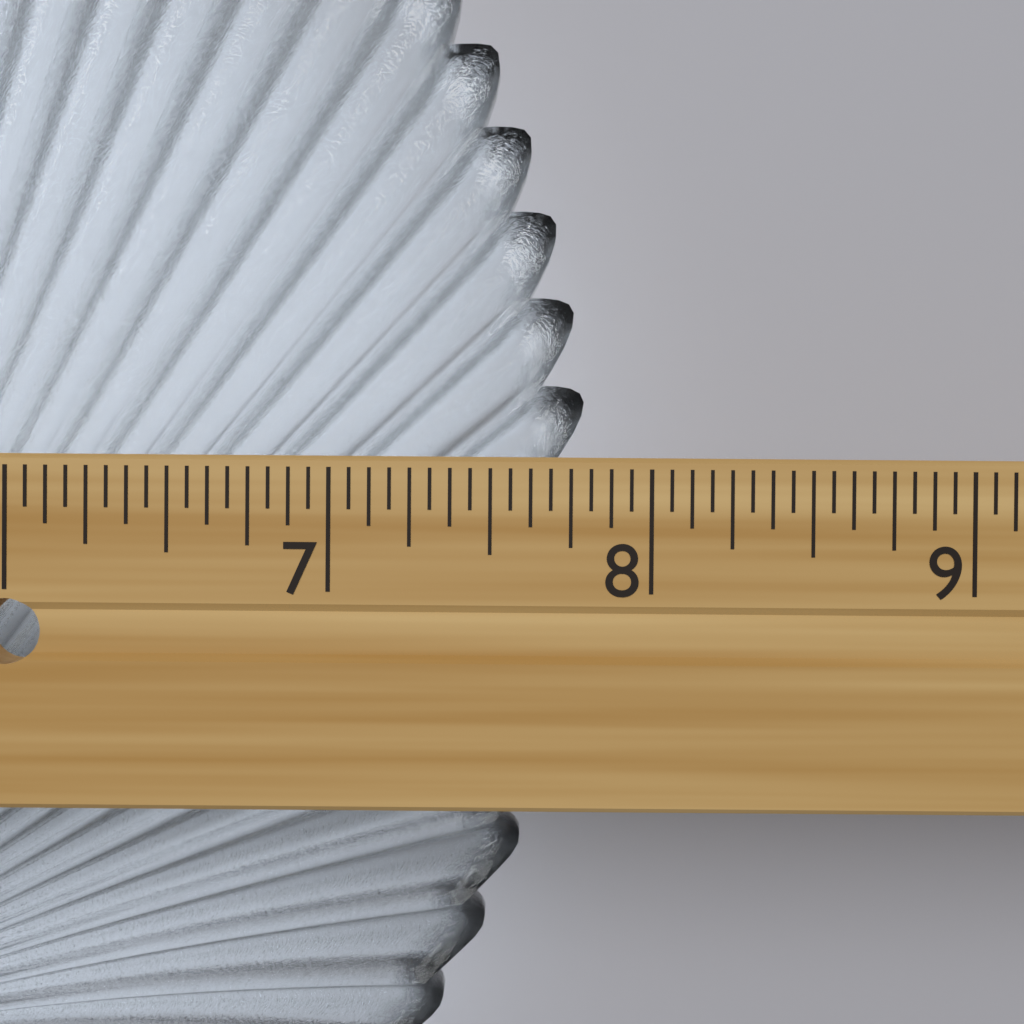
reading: 7.8125 in
